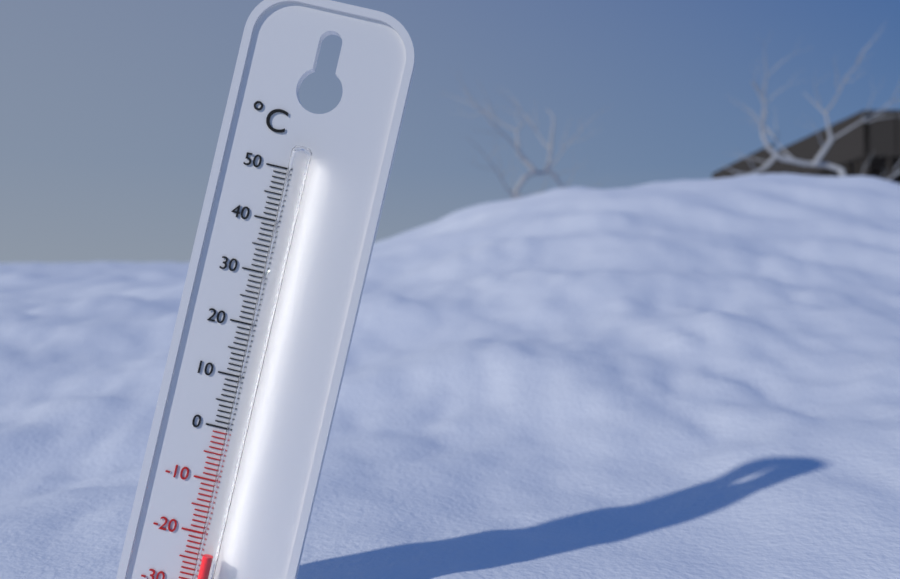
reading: -23 °C
